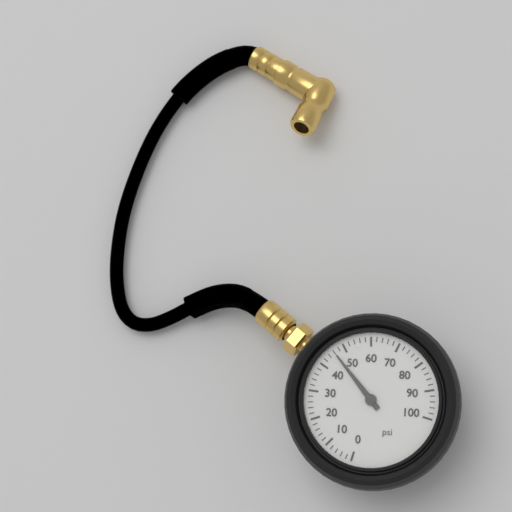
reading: 46 psi
